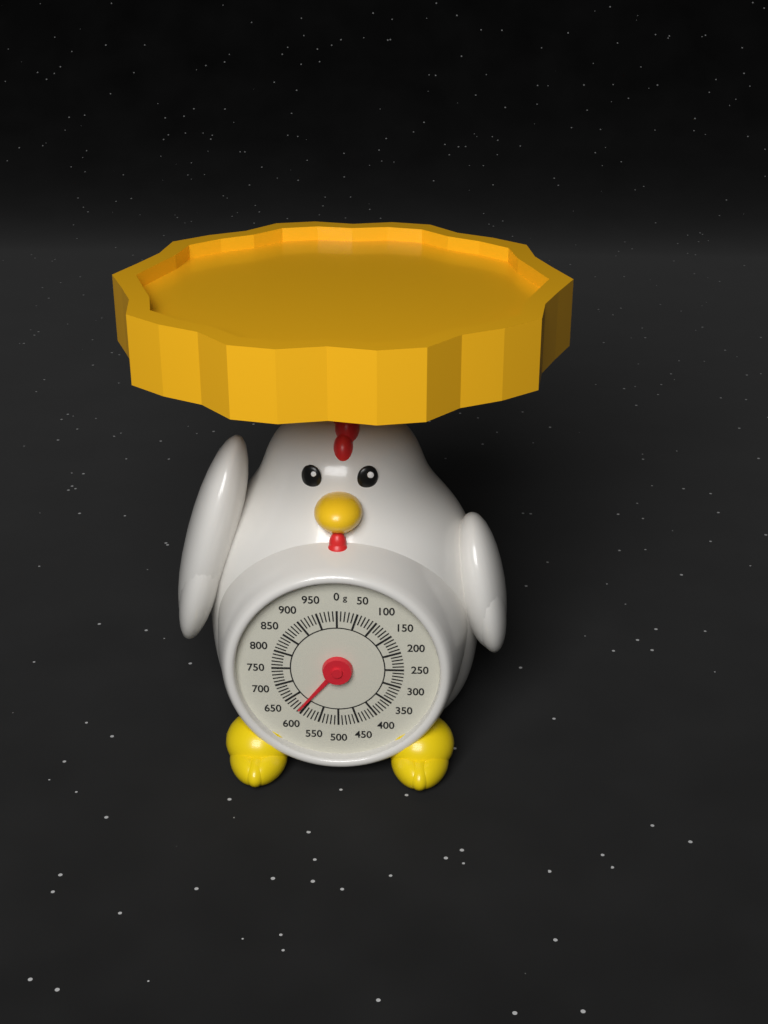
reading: 610 g
